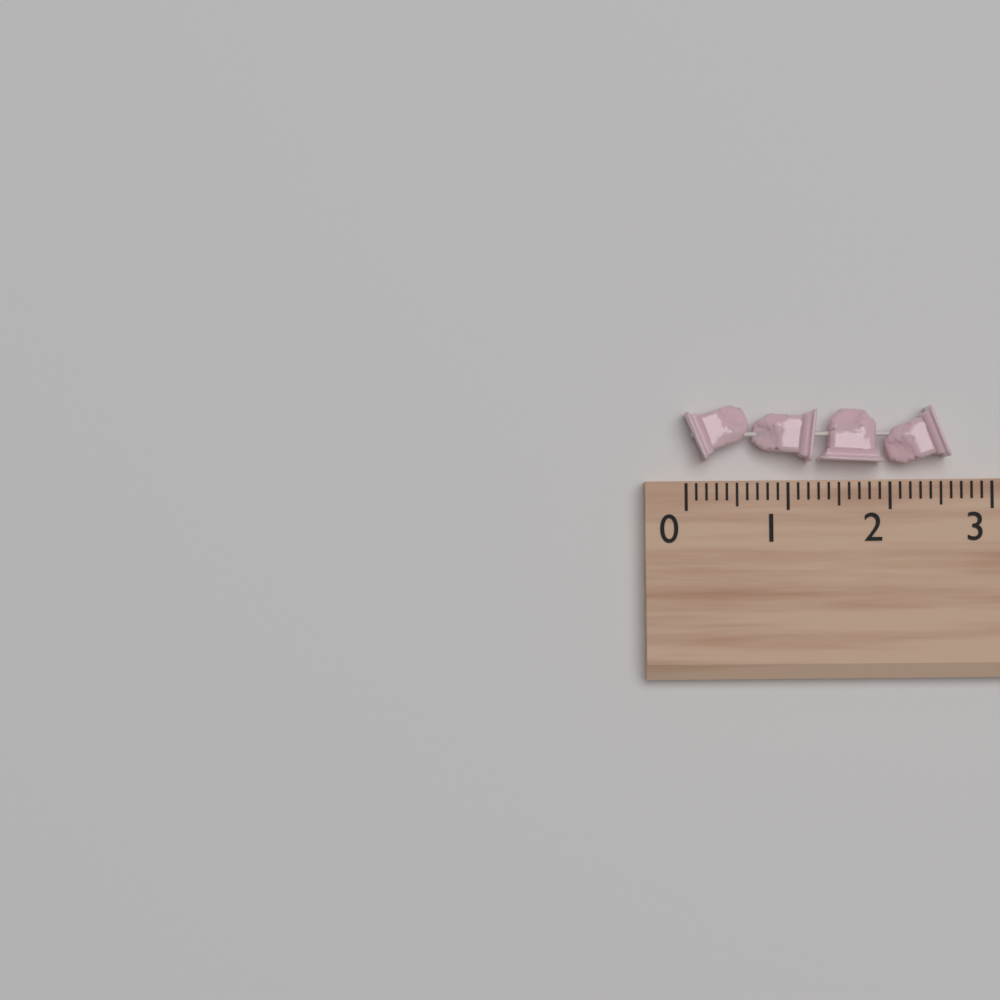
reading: 2.6 (no unit)
